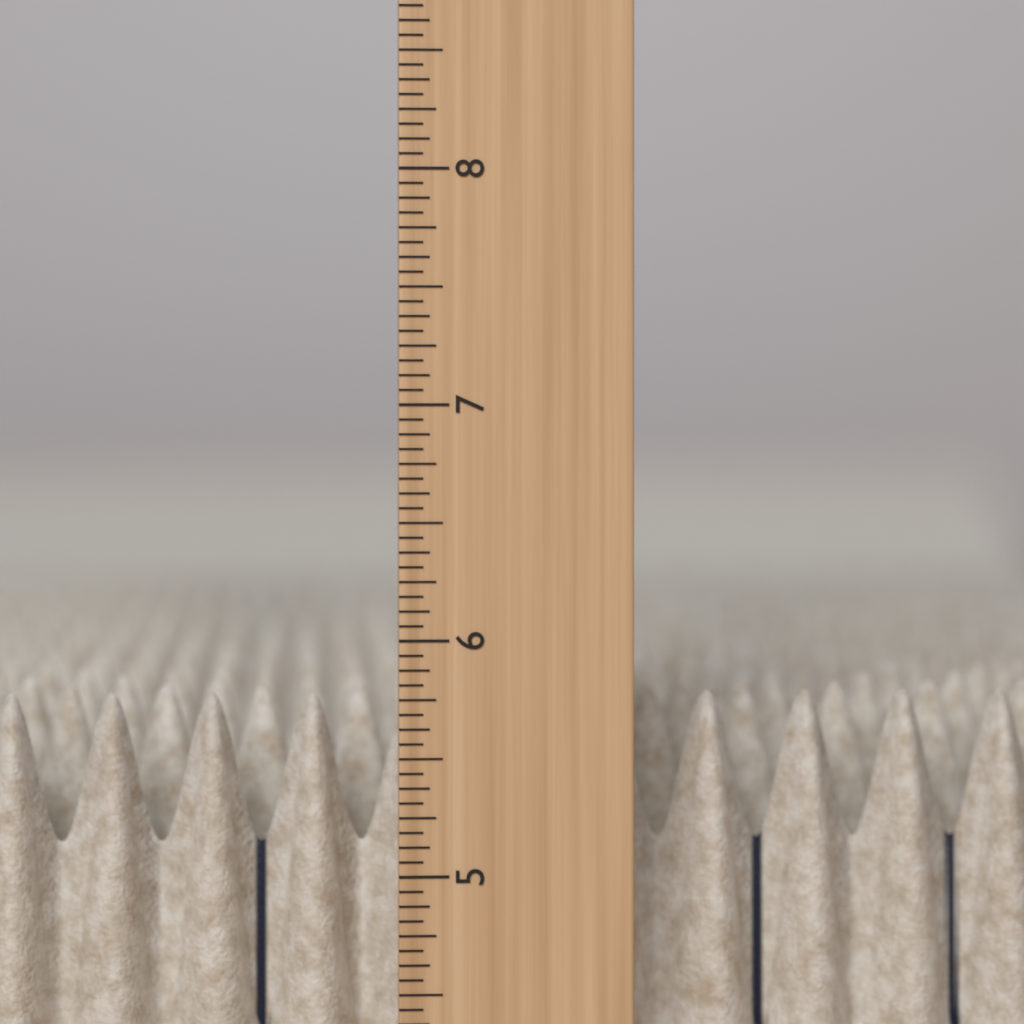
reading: 5.7500 in
